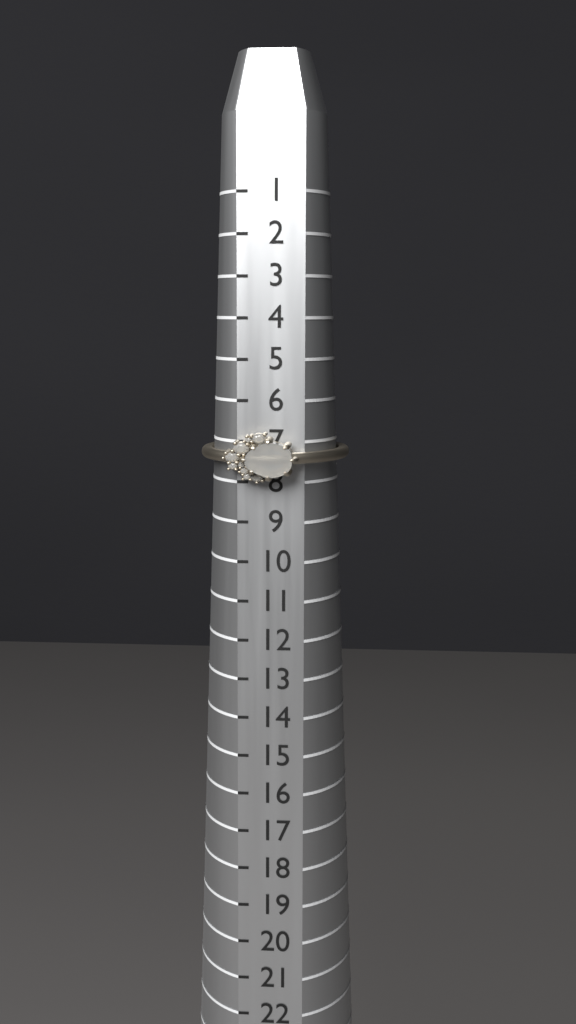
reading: 8 (no unit)
